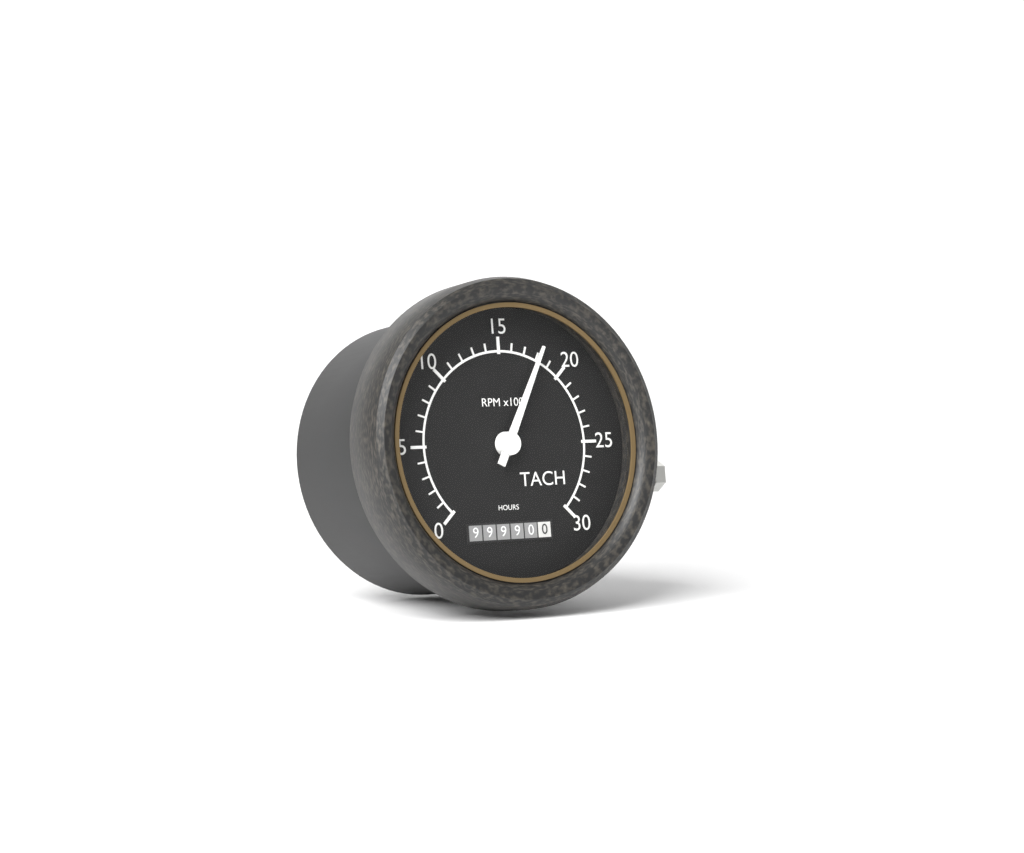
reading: 1800 RPM
